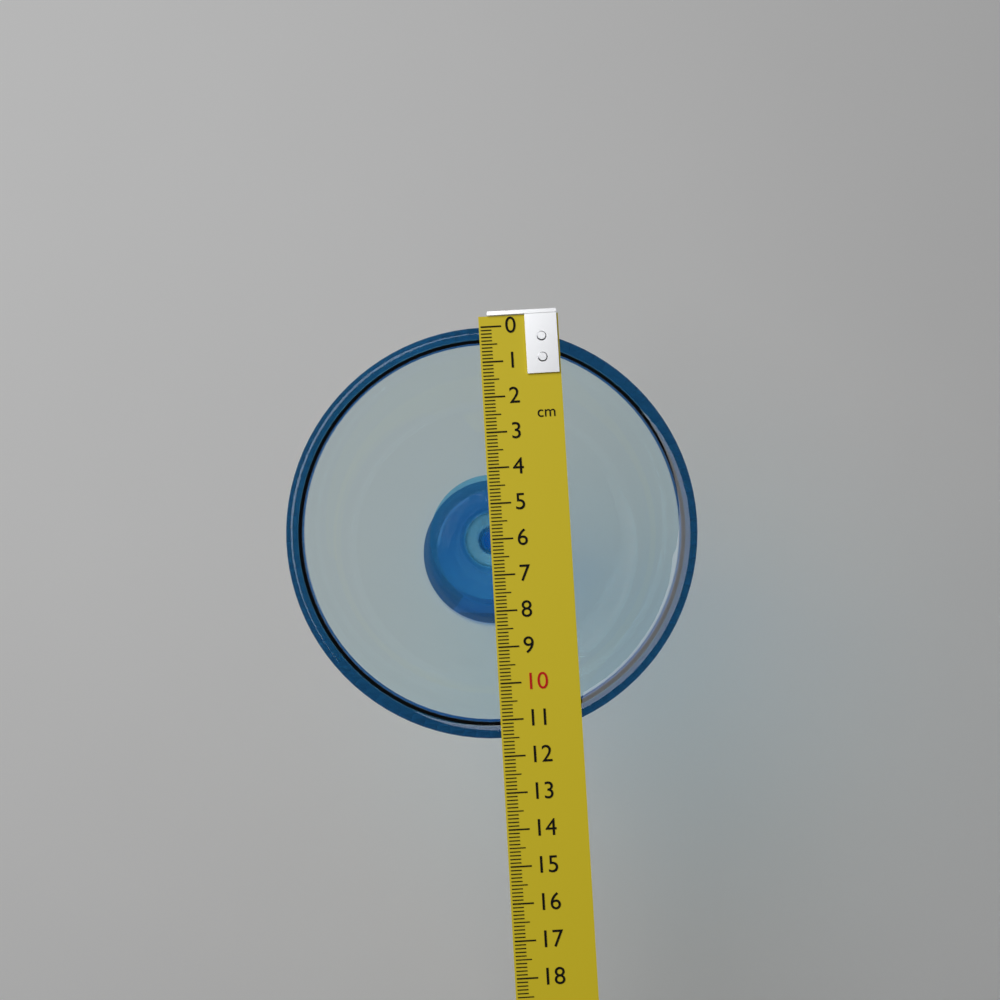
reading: 11.5 cm
